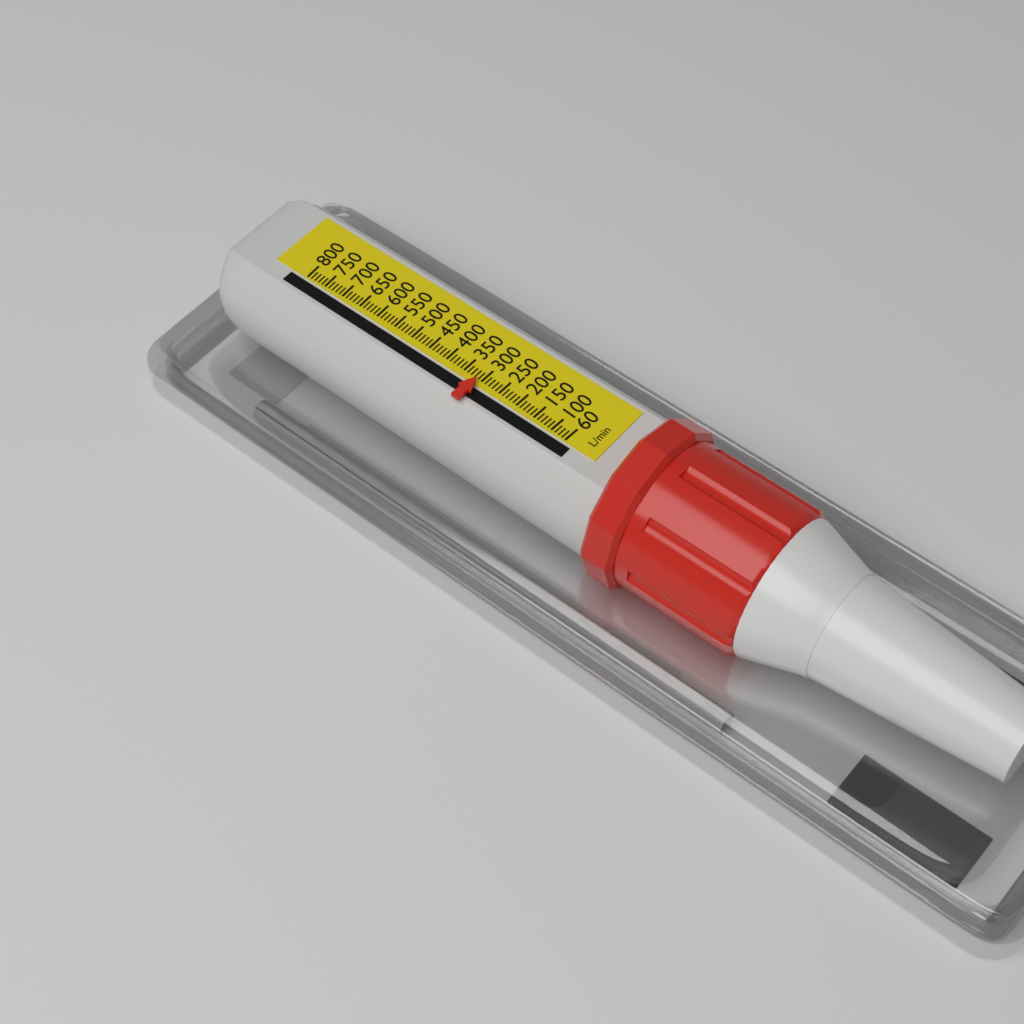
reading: 310 L/min
